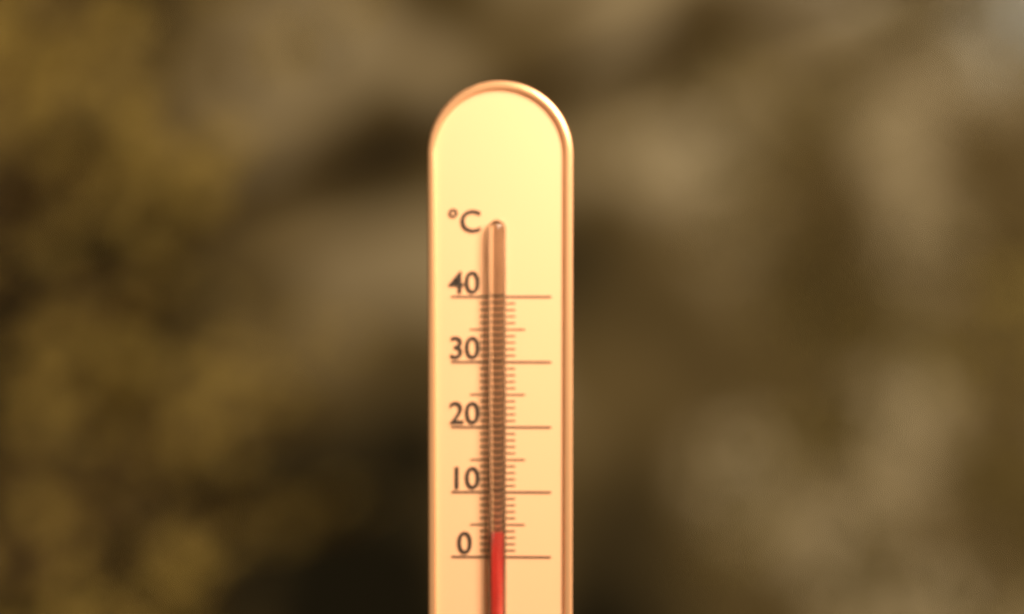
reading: 4 °C
